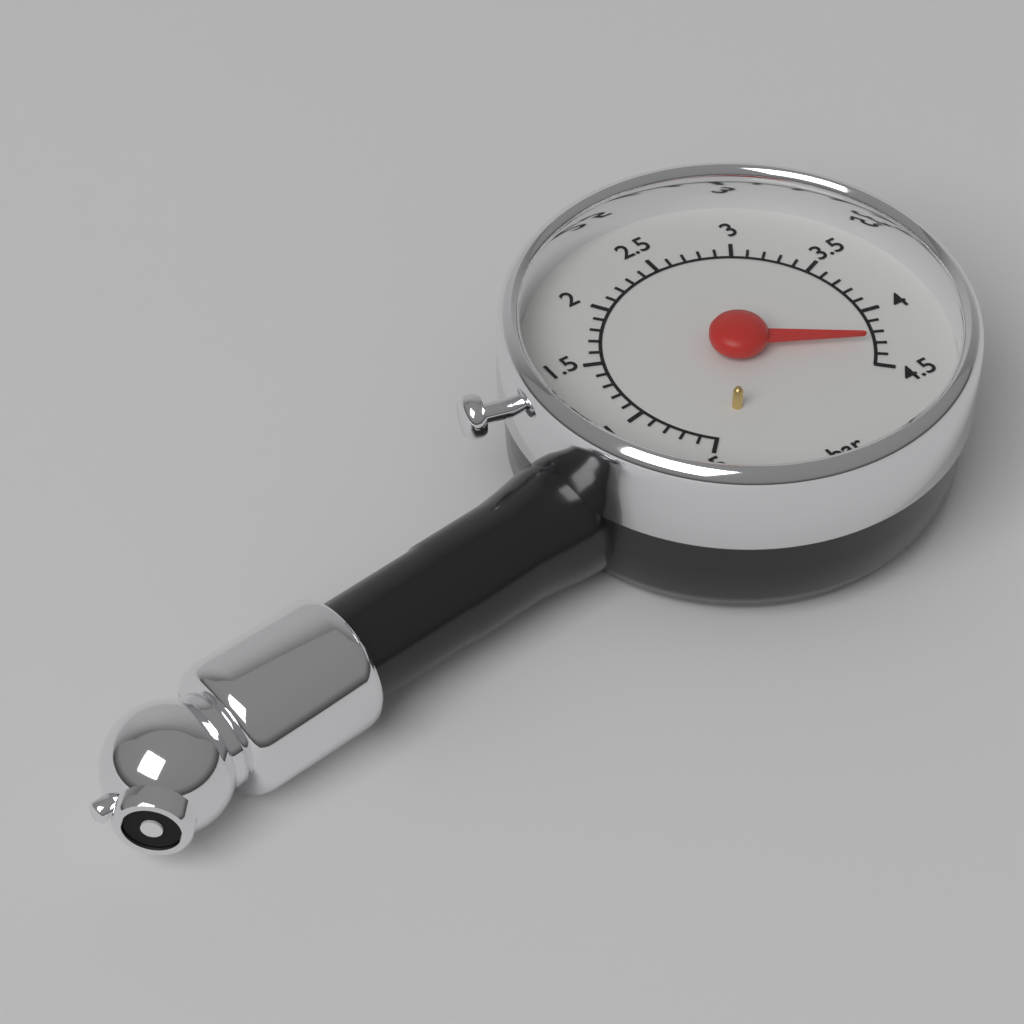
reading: 4.3 bar
